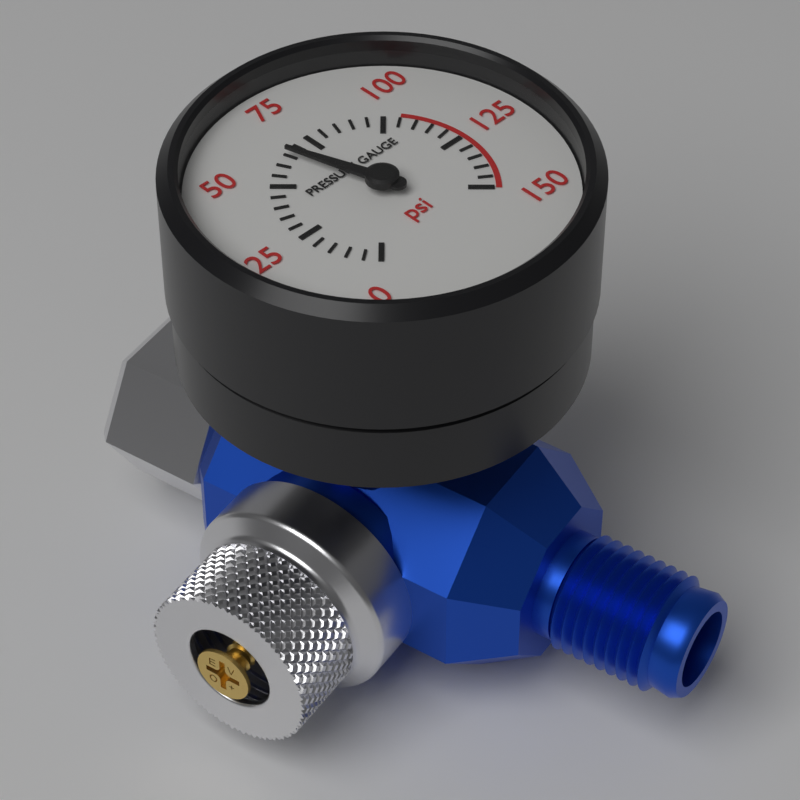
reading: 65 psi
